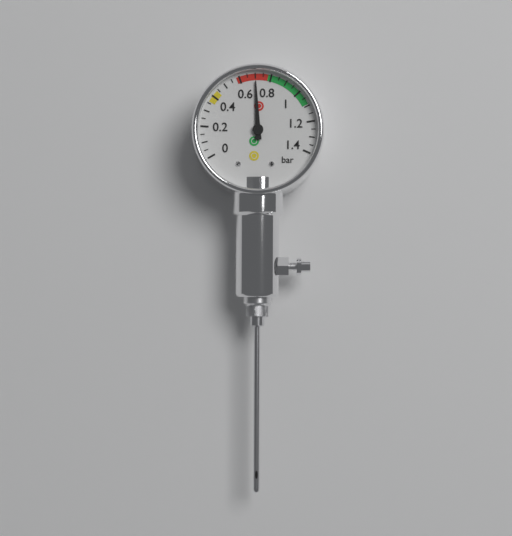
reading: 0.70 bar
